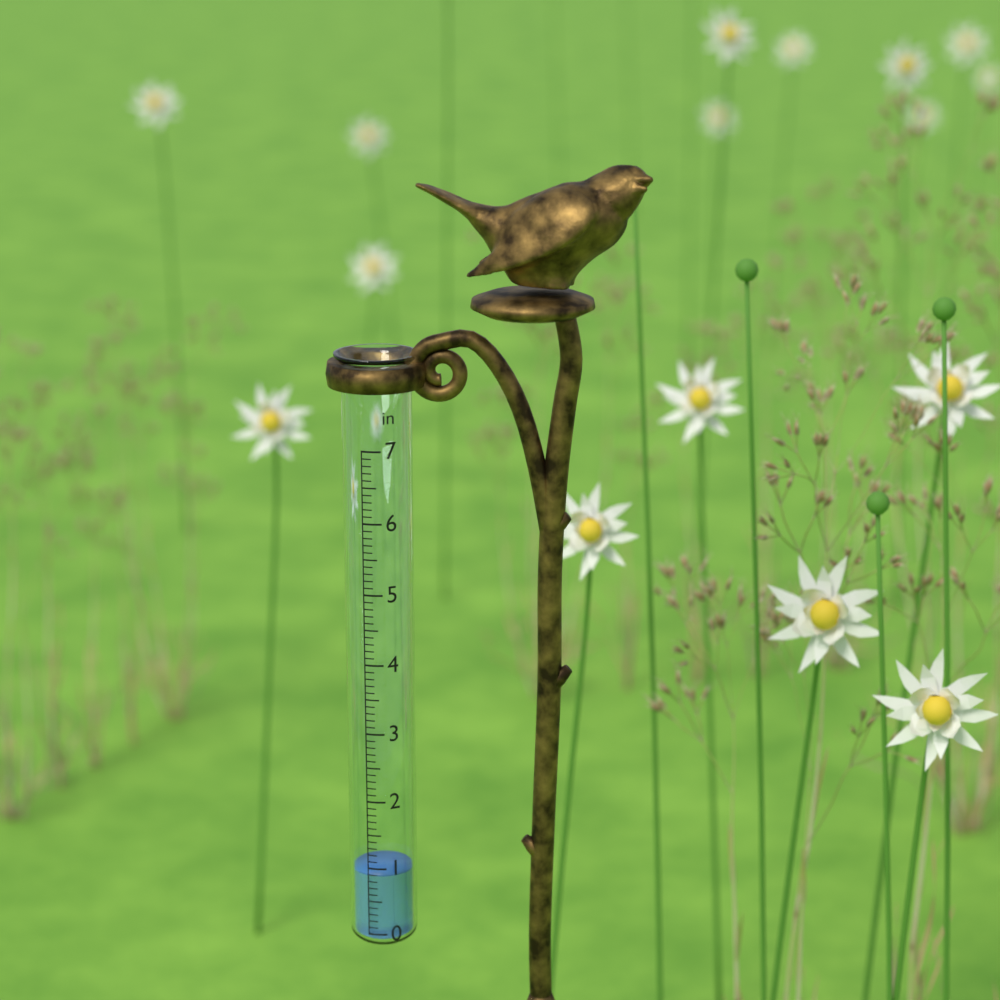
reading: 0.9 in
